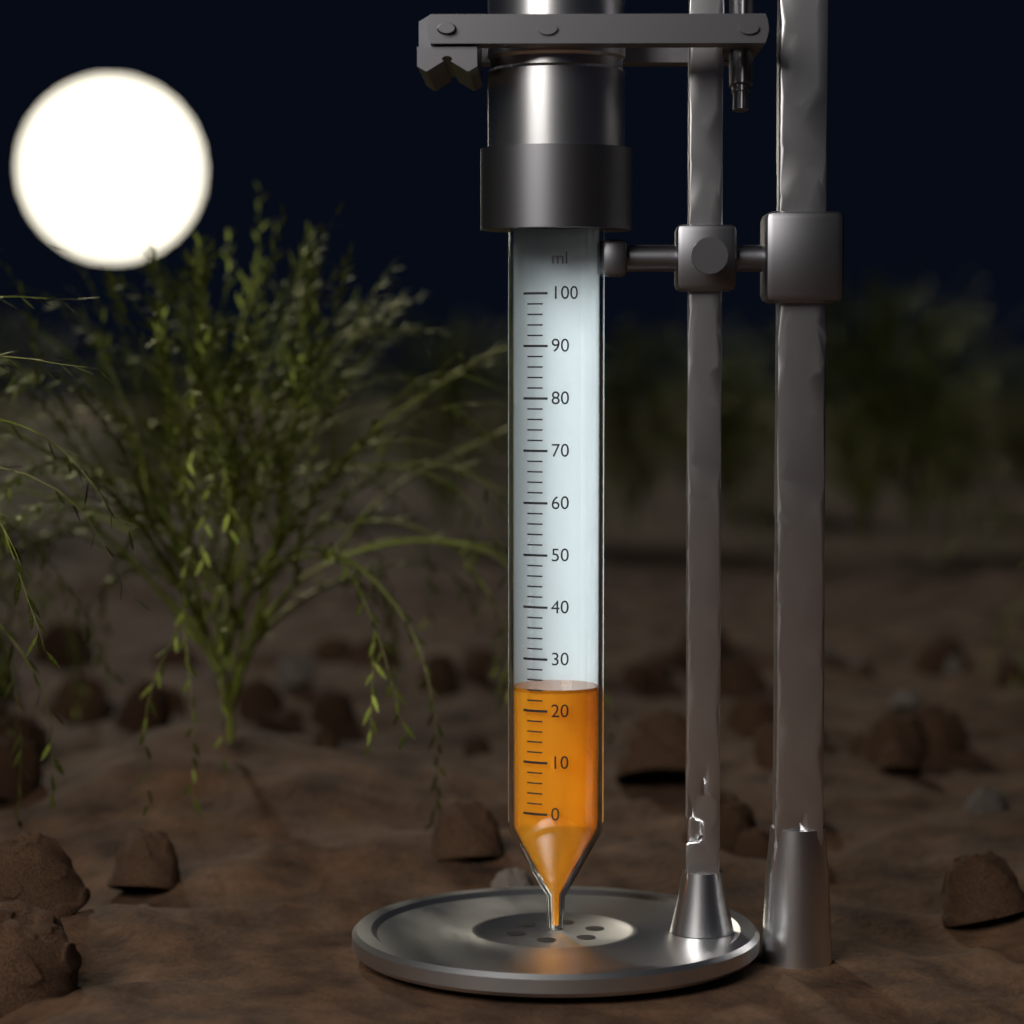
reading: 24 ml
